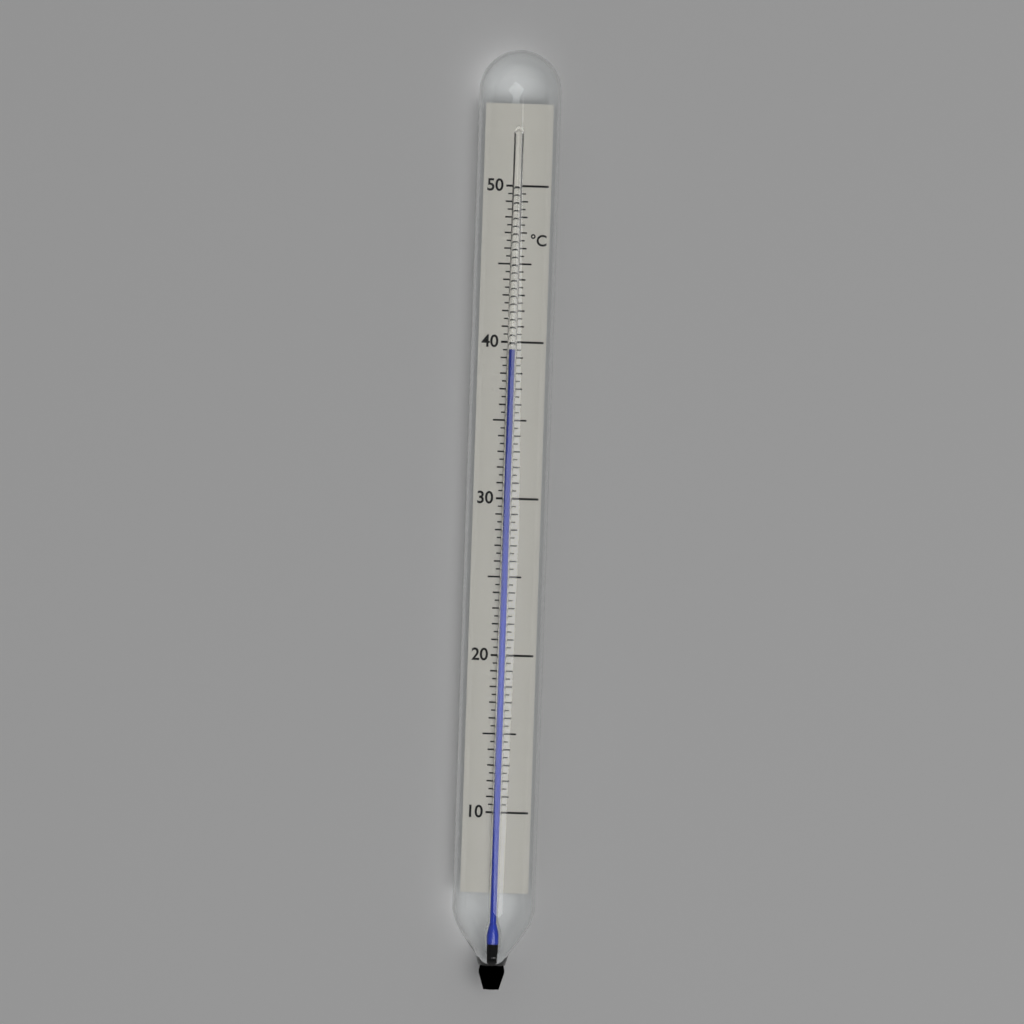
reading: 39.5 °C
